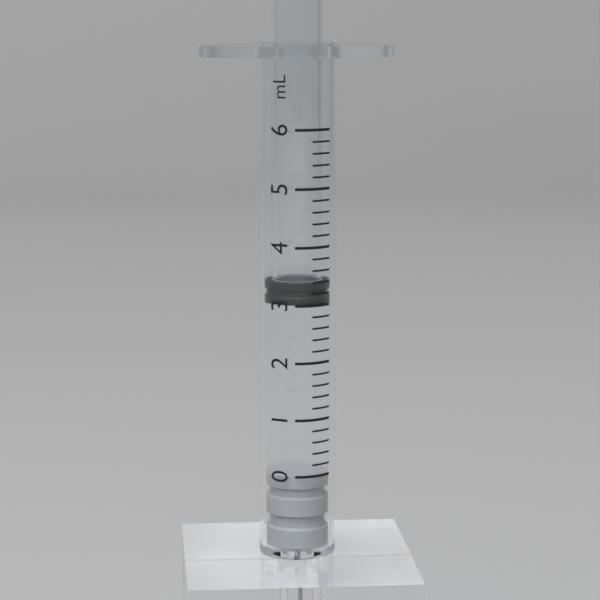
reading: 3.0 mL
